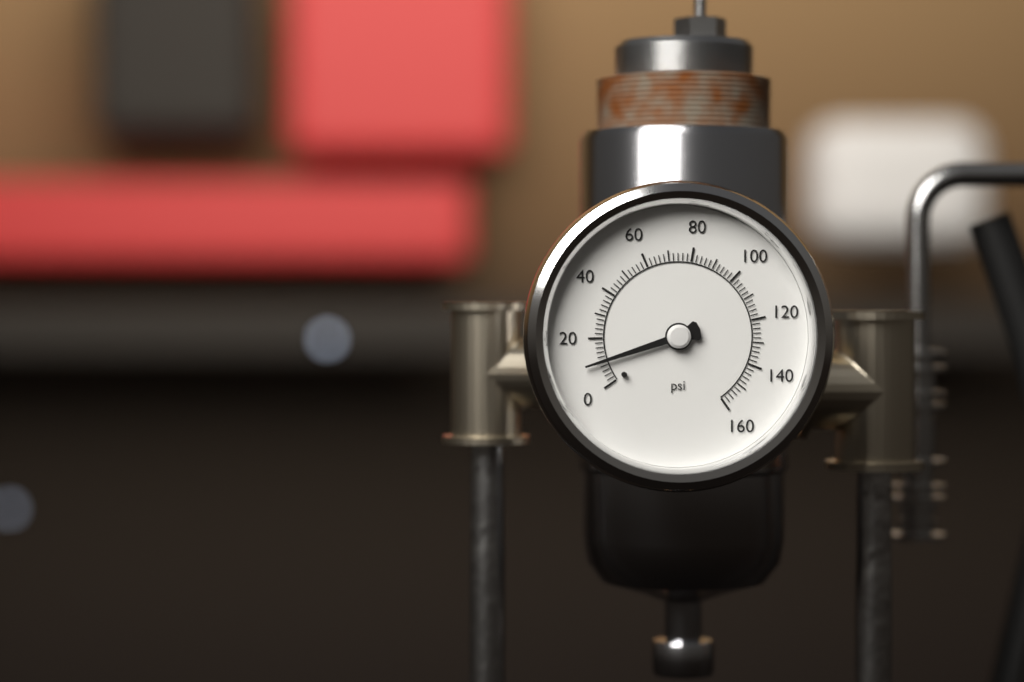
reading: 10 psi
